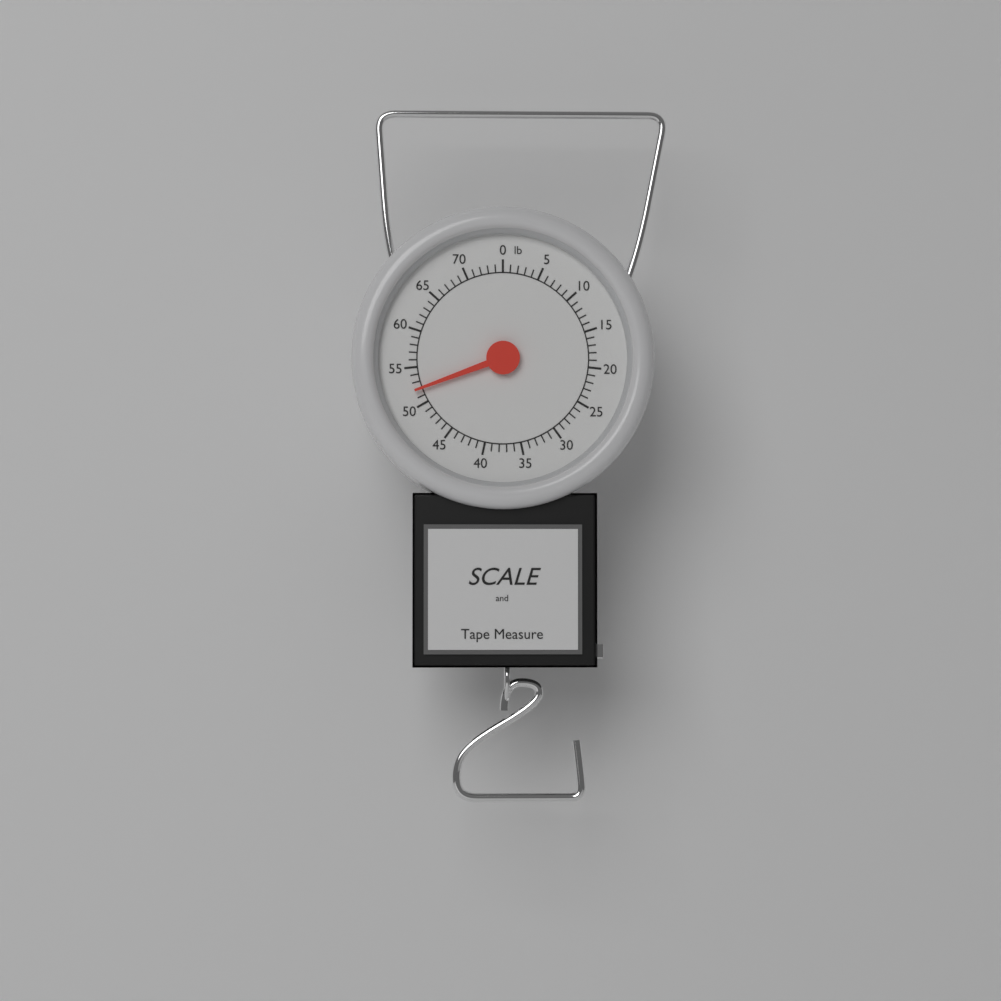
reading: 52 lb
